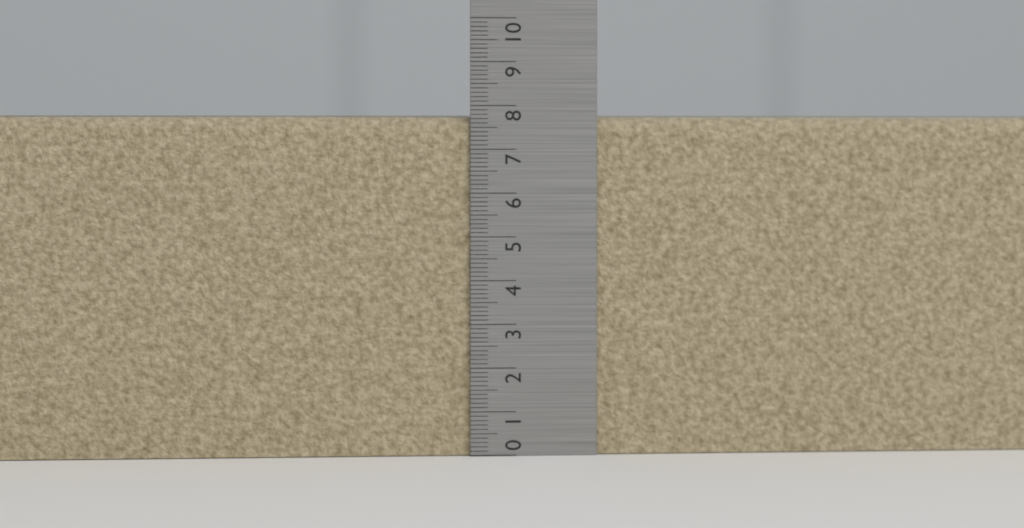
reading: 7.8 (no unit)
